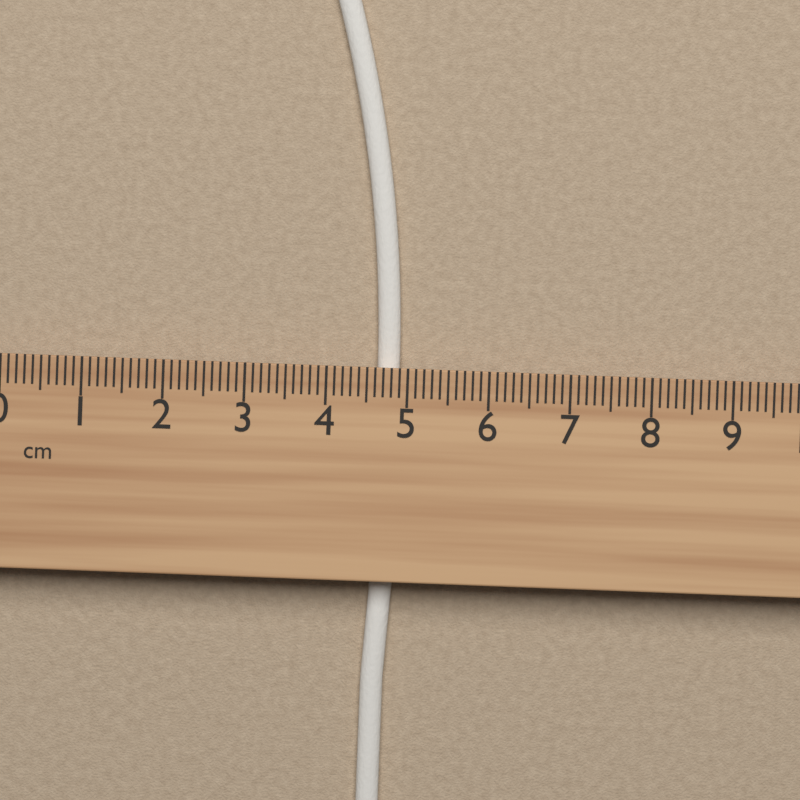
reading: 4.9 cm
